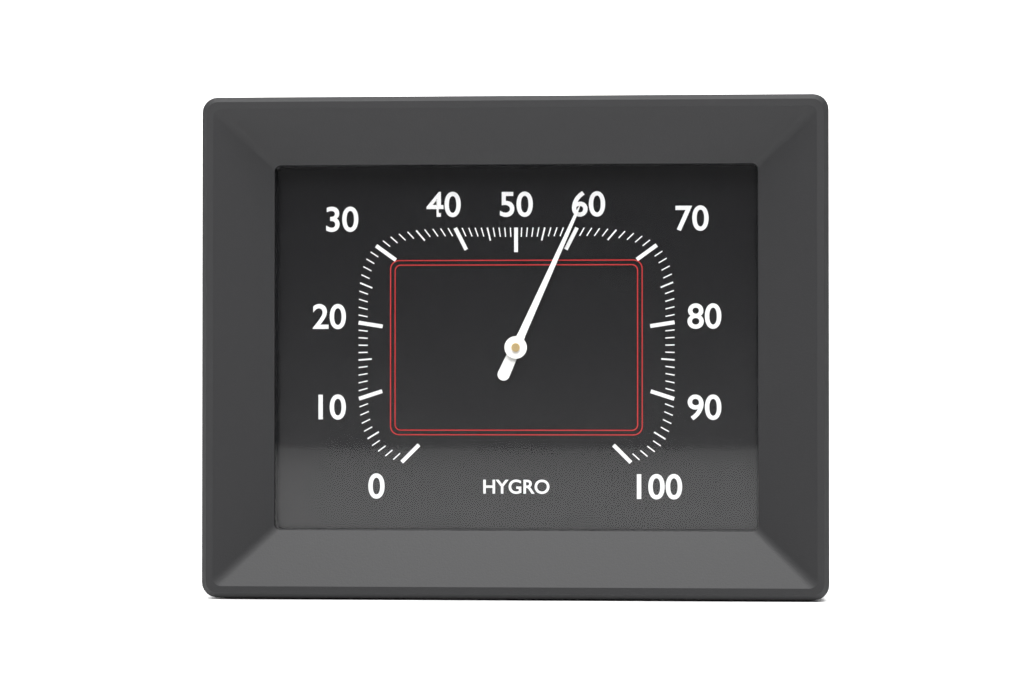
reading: 59 %
